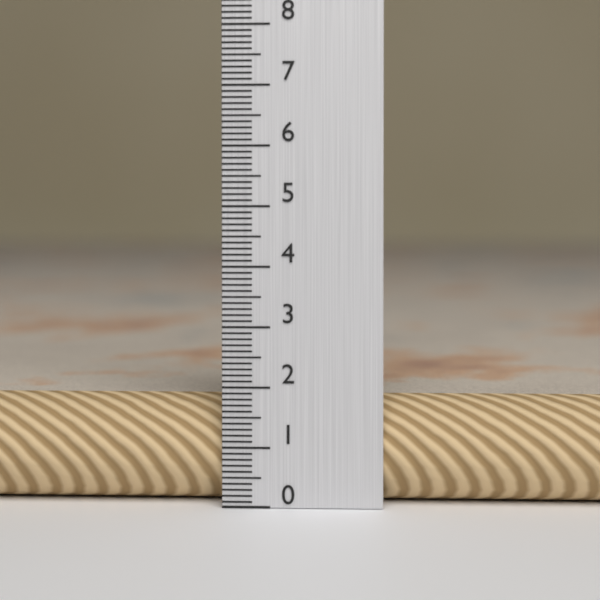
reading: 1.8 (no unit)
